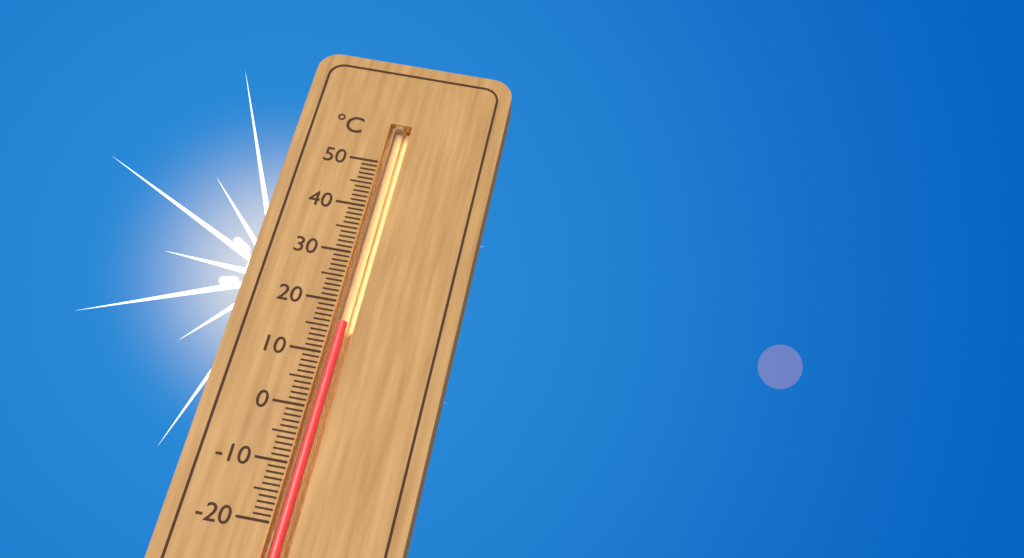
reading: 16 °C
